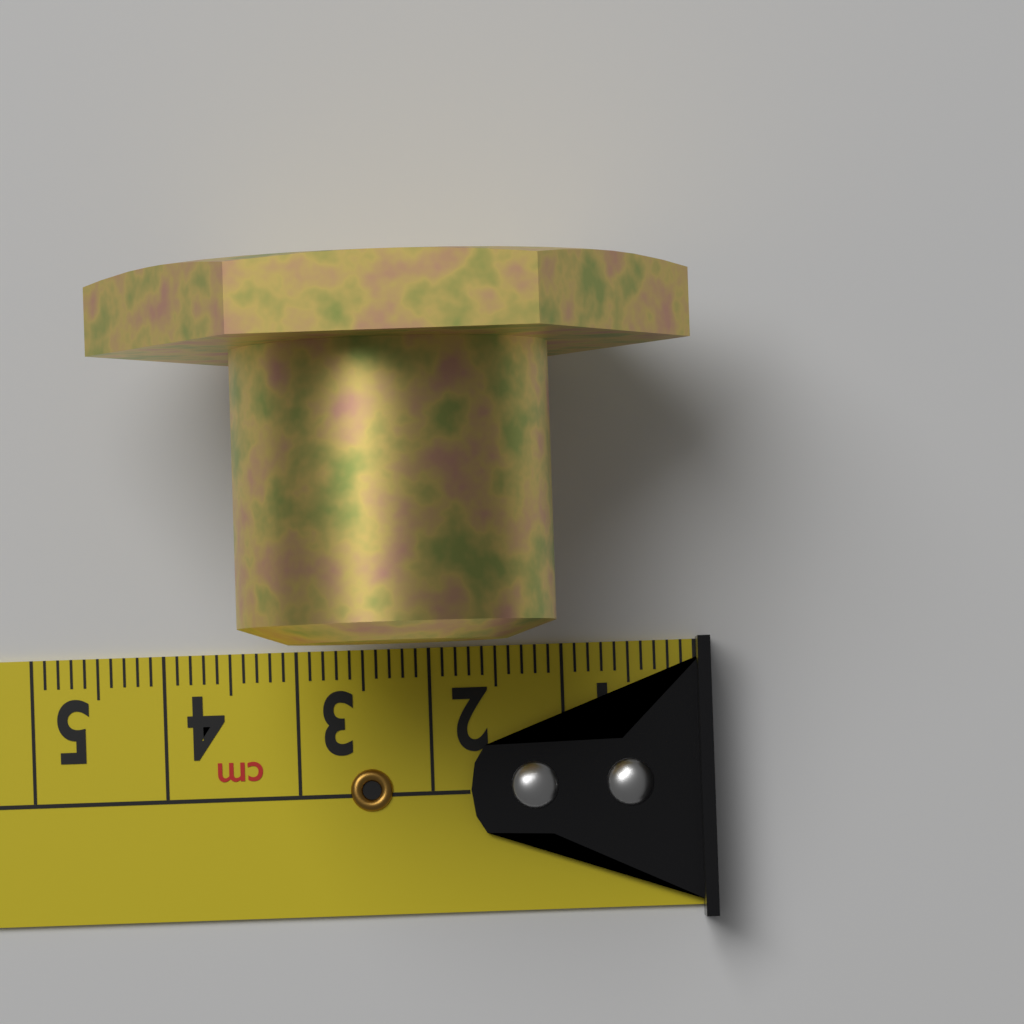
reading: 4.4 cm
